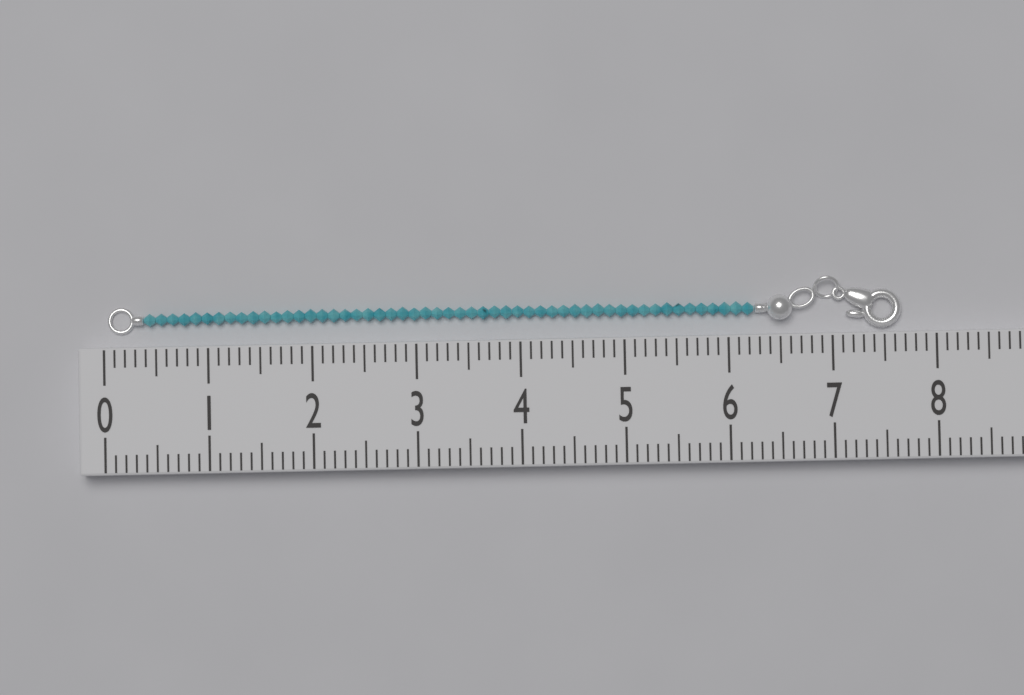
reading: 7.7 (no unit)
